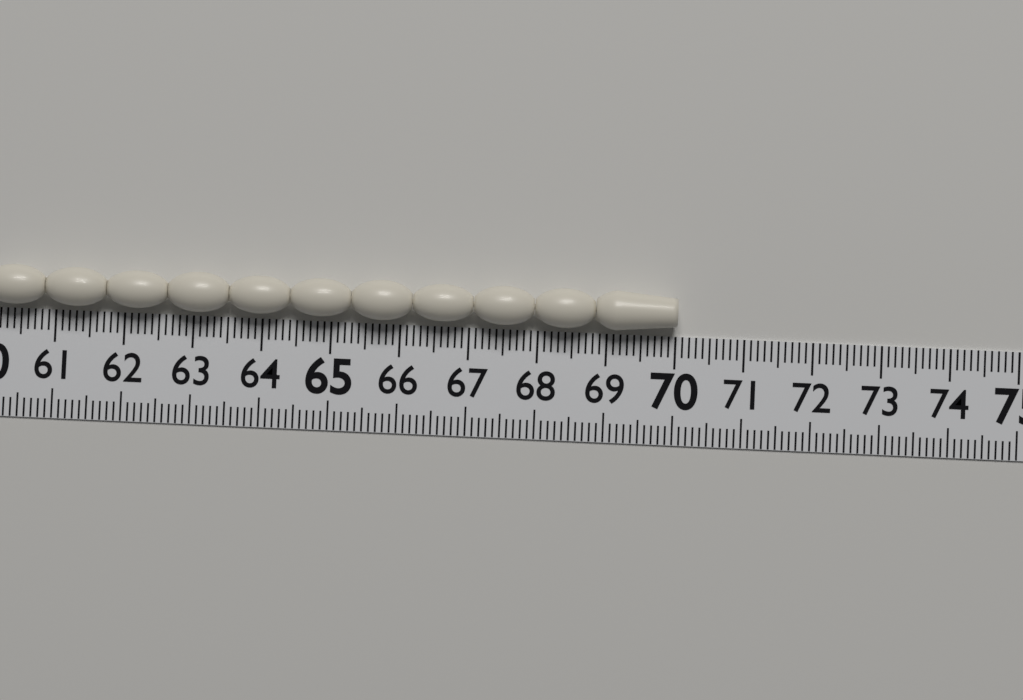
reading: 70.0 (no unit)
